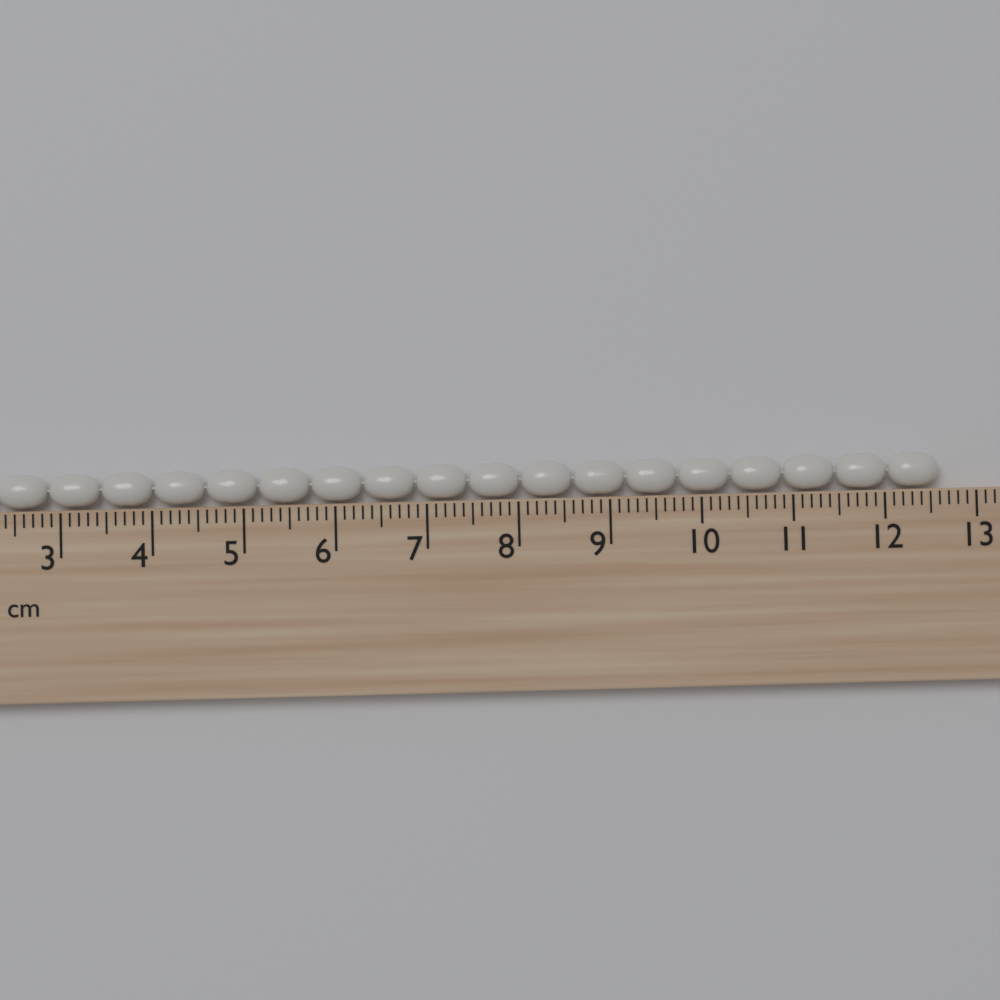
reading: 12.6 cm
